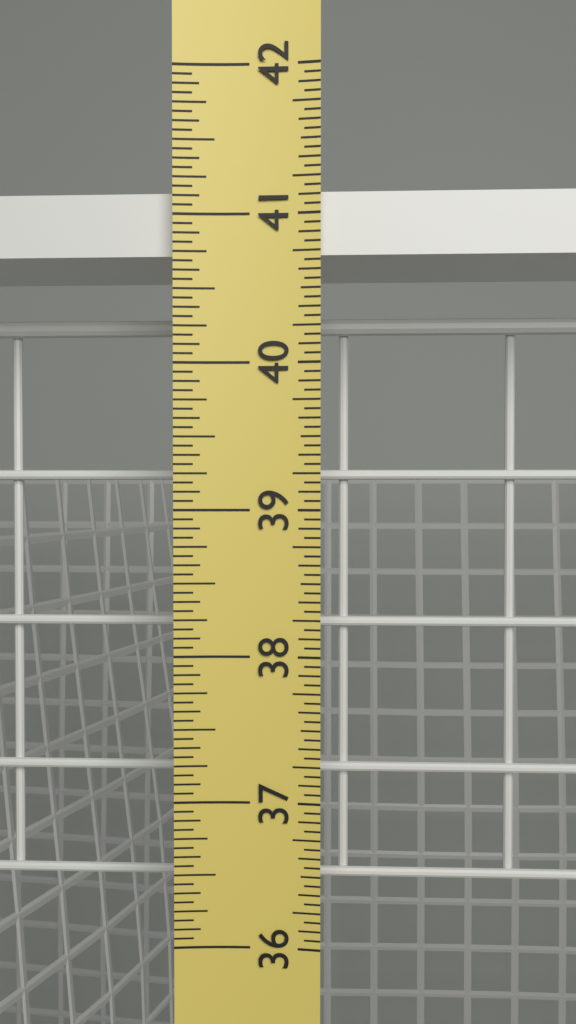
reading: 41.1875 in
